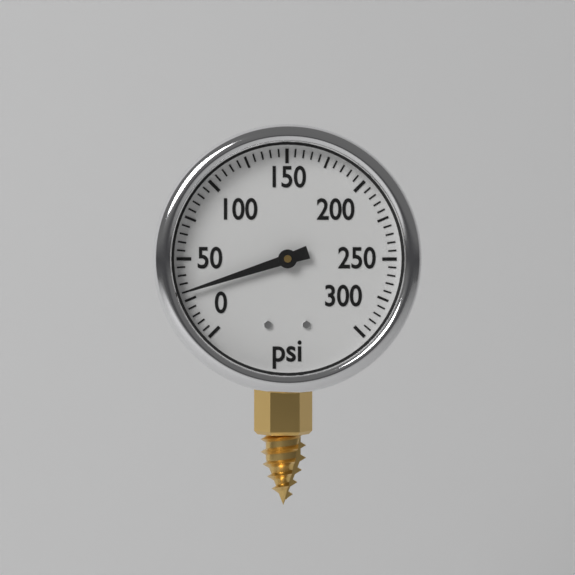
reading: 30 psi
